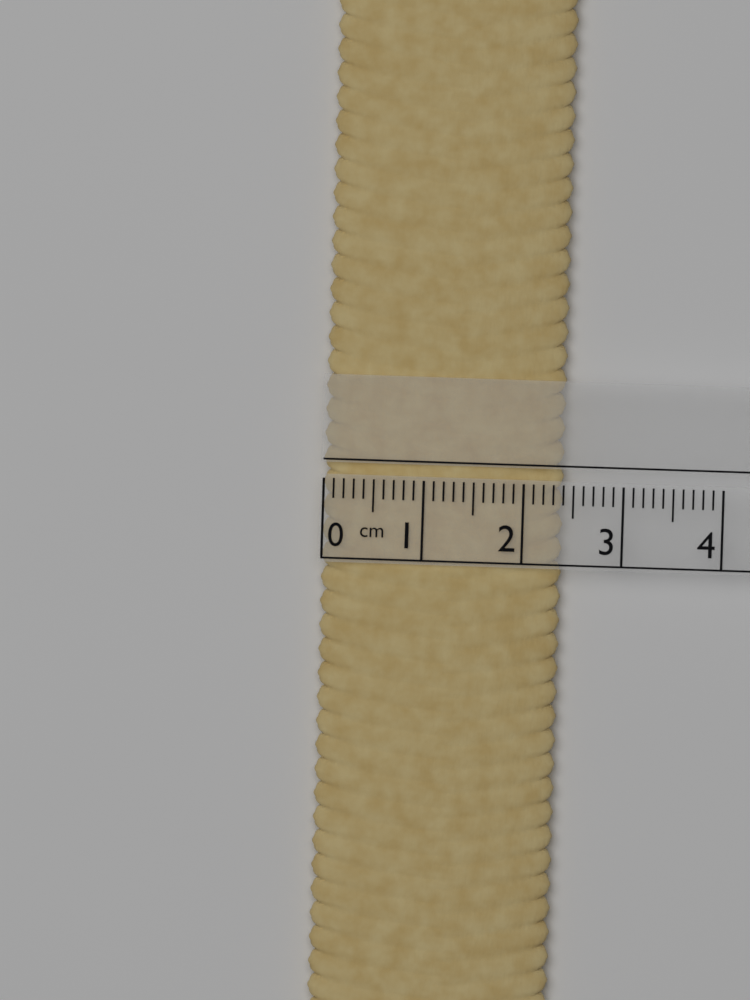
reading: 2.4 cm
